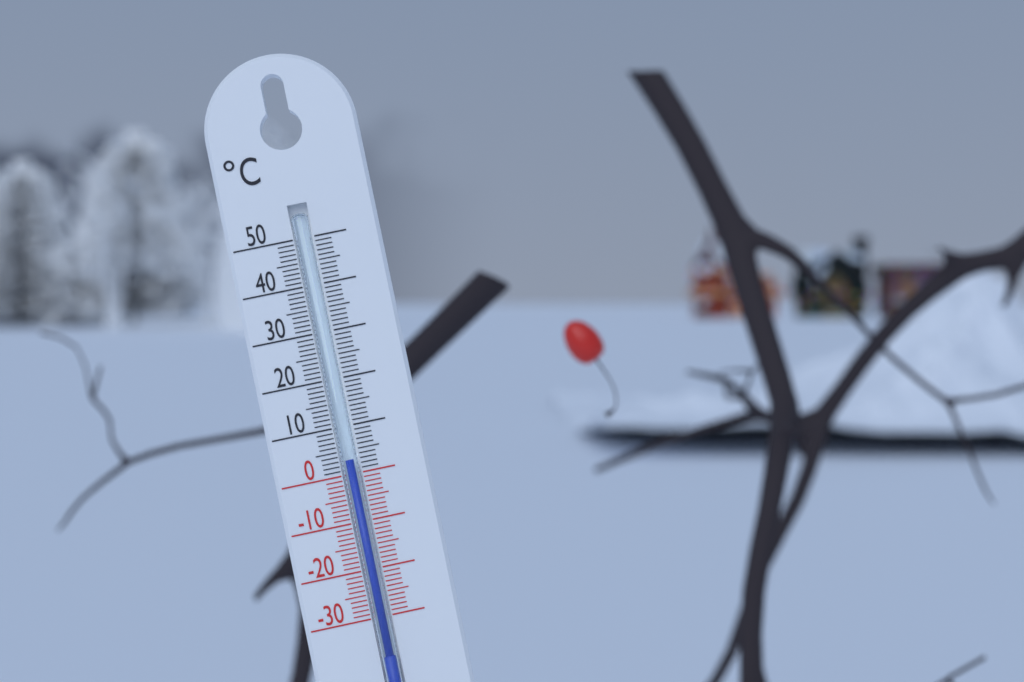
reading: 3 °C
